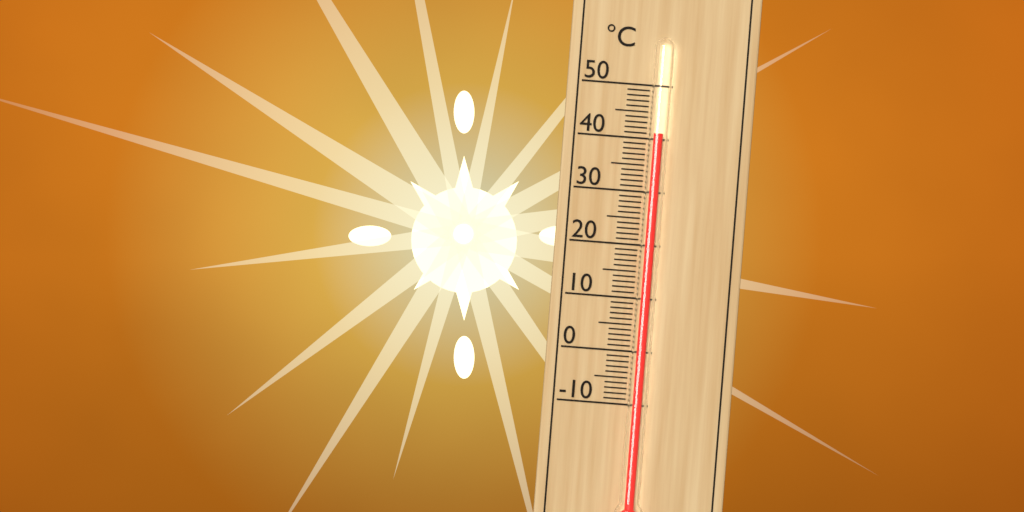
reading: 41 °C
